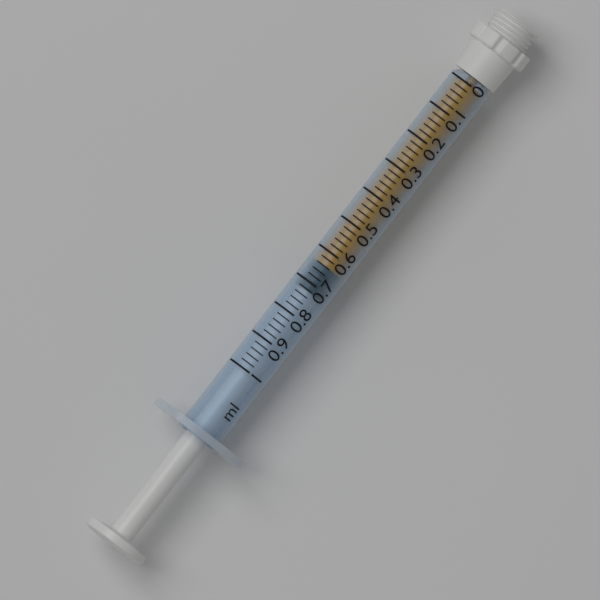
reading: 0.64 ml
